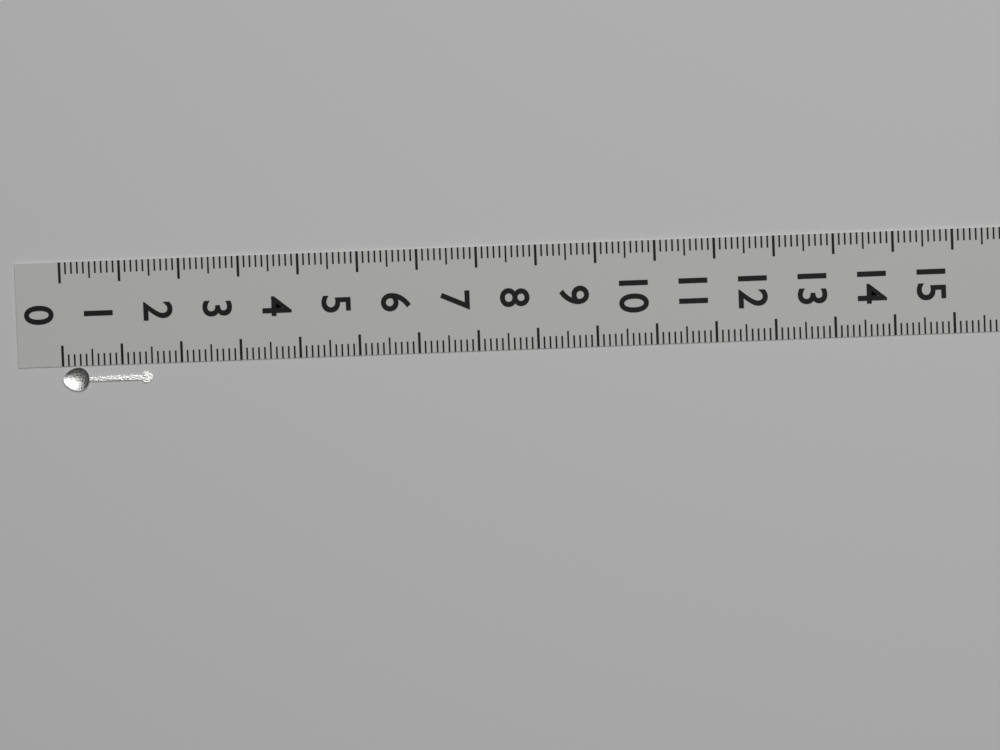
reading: 1.5 (no unit)
